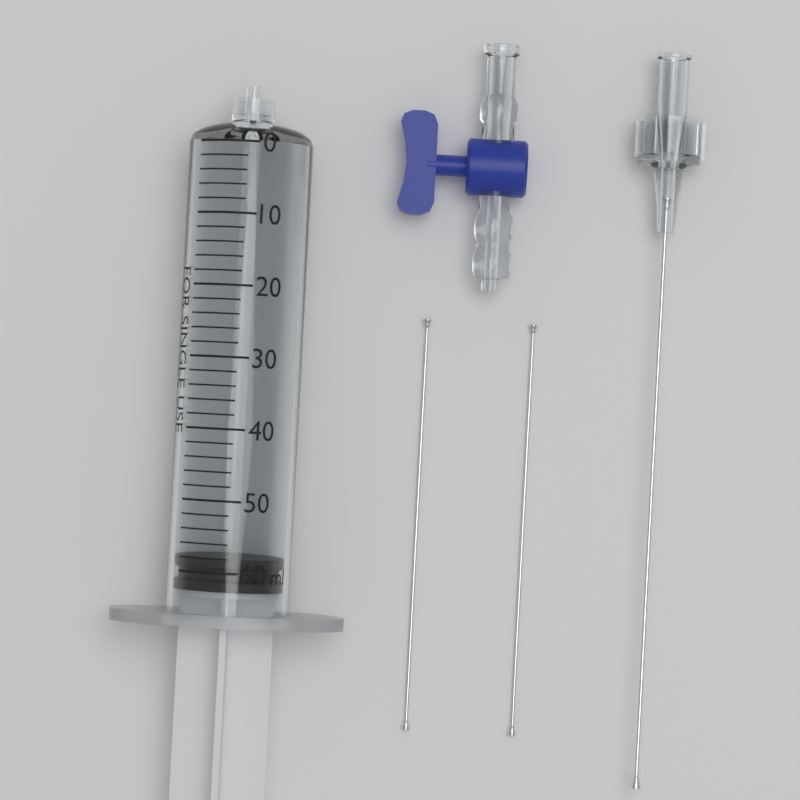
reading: 58 ml
